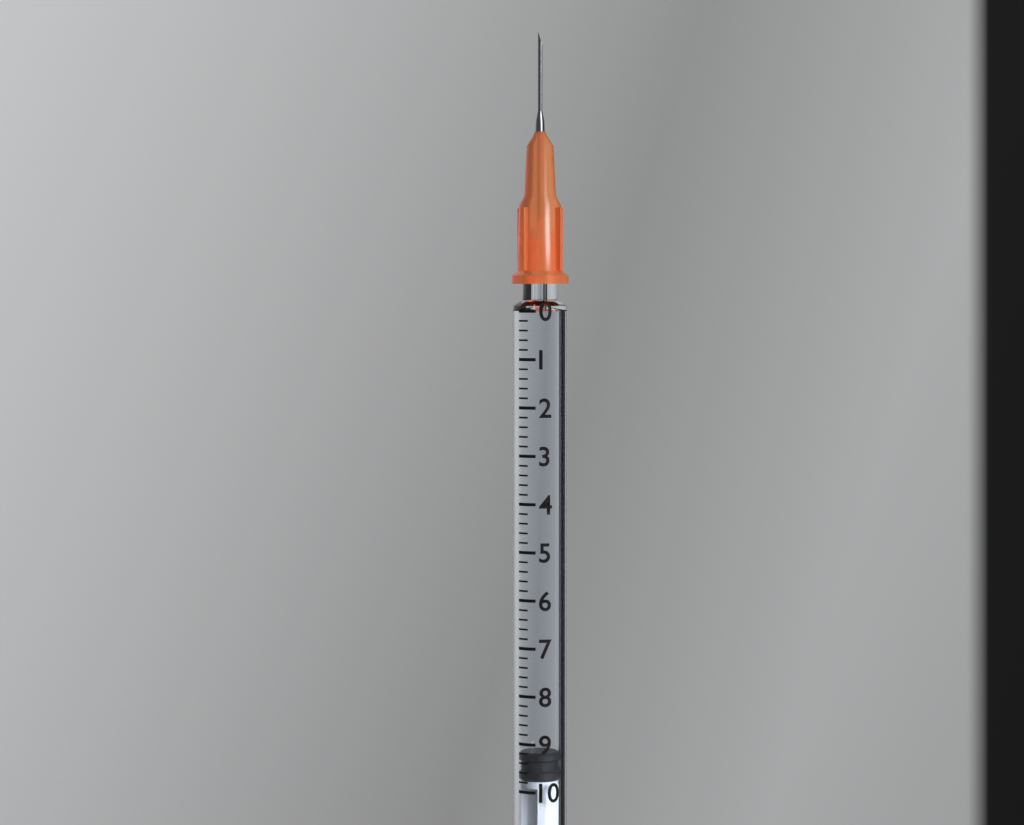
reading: 9.2 (no unit)
